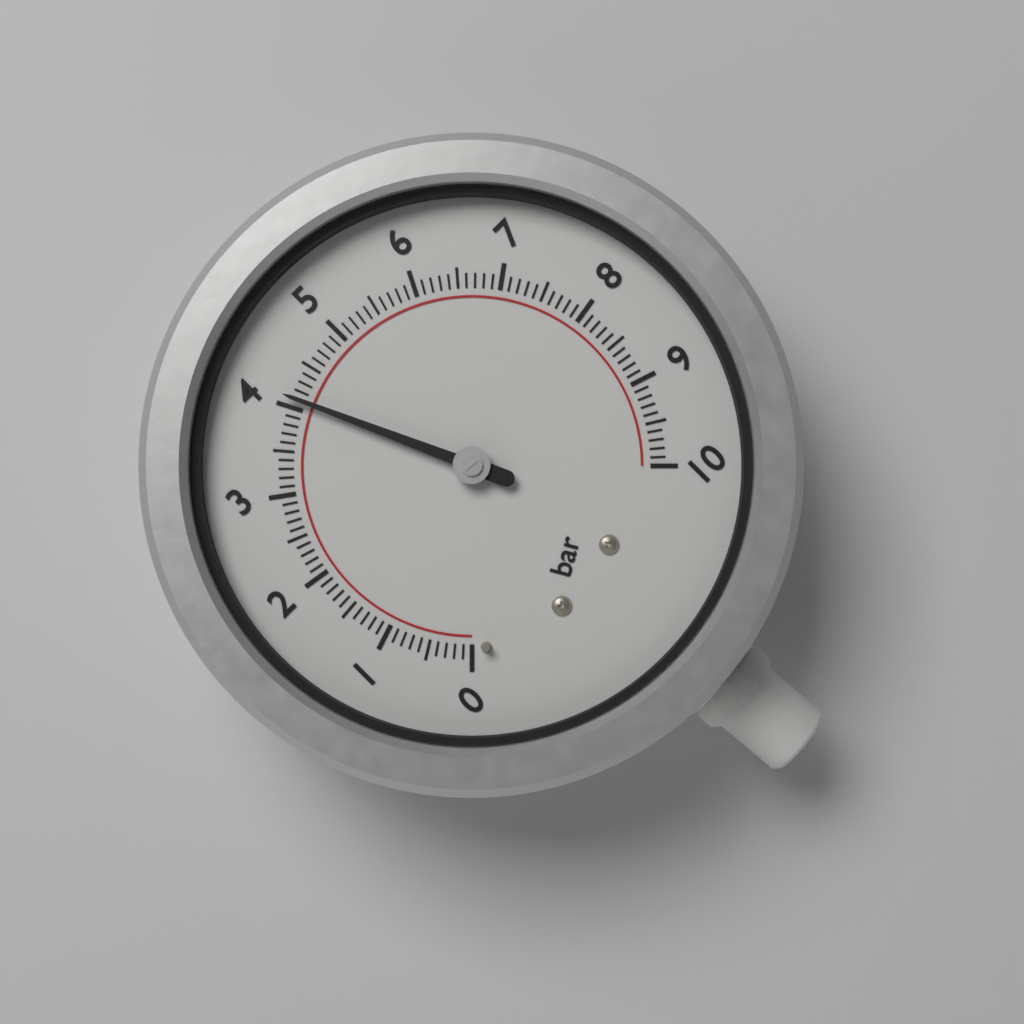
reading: 4.1 bar
